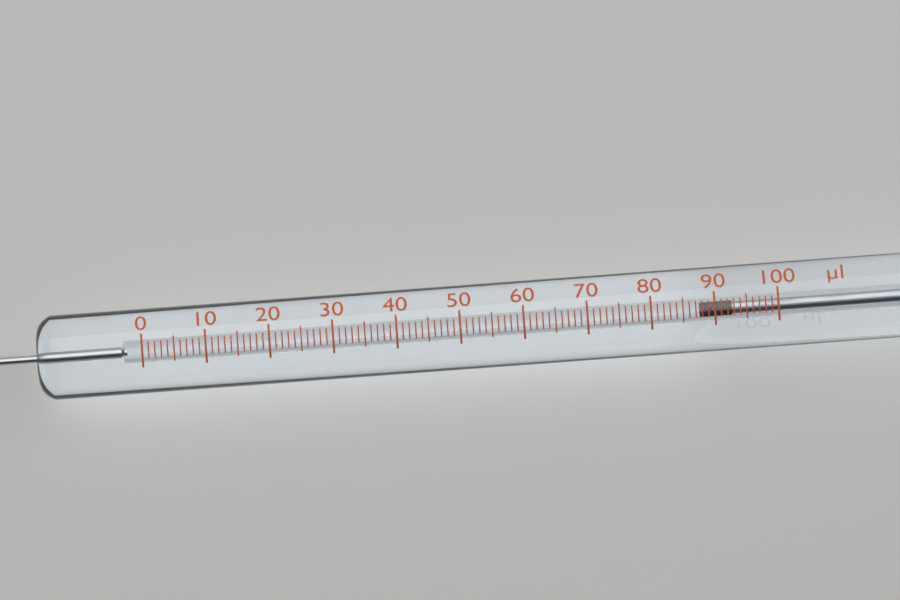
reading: 88 µl
